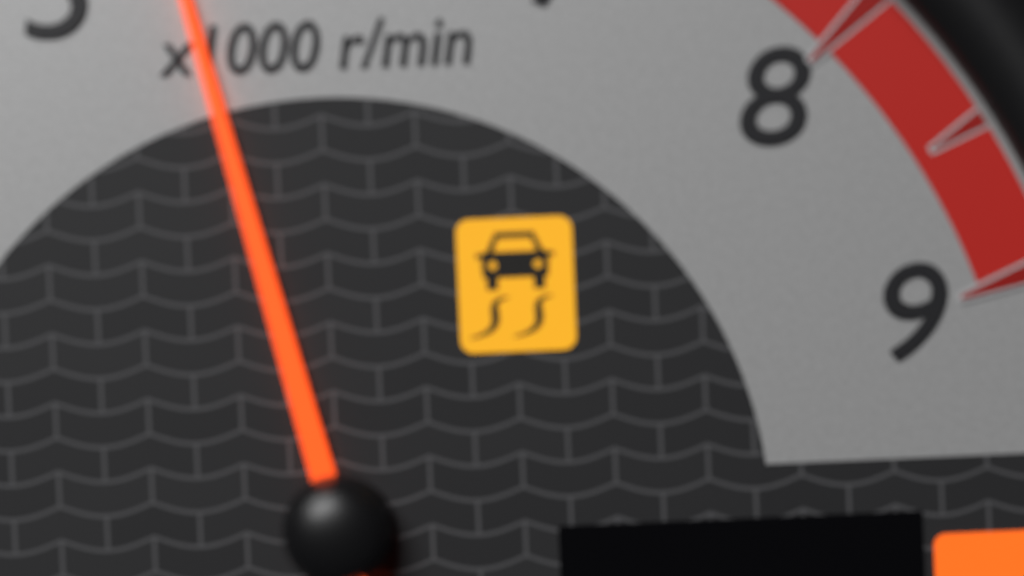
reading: 5.5 x1000 r/min
